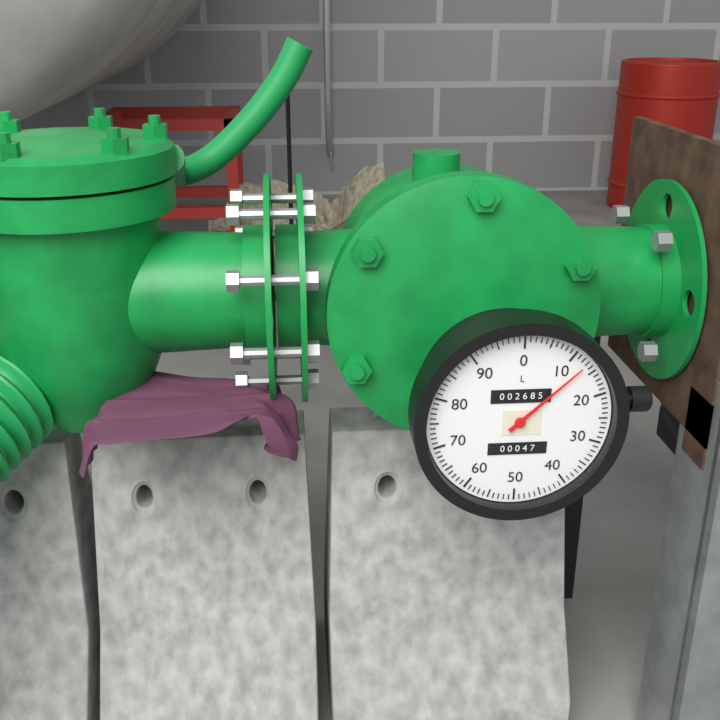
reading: 13 L
